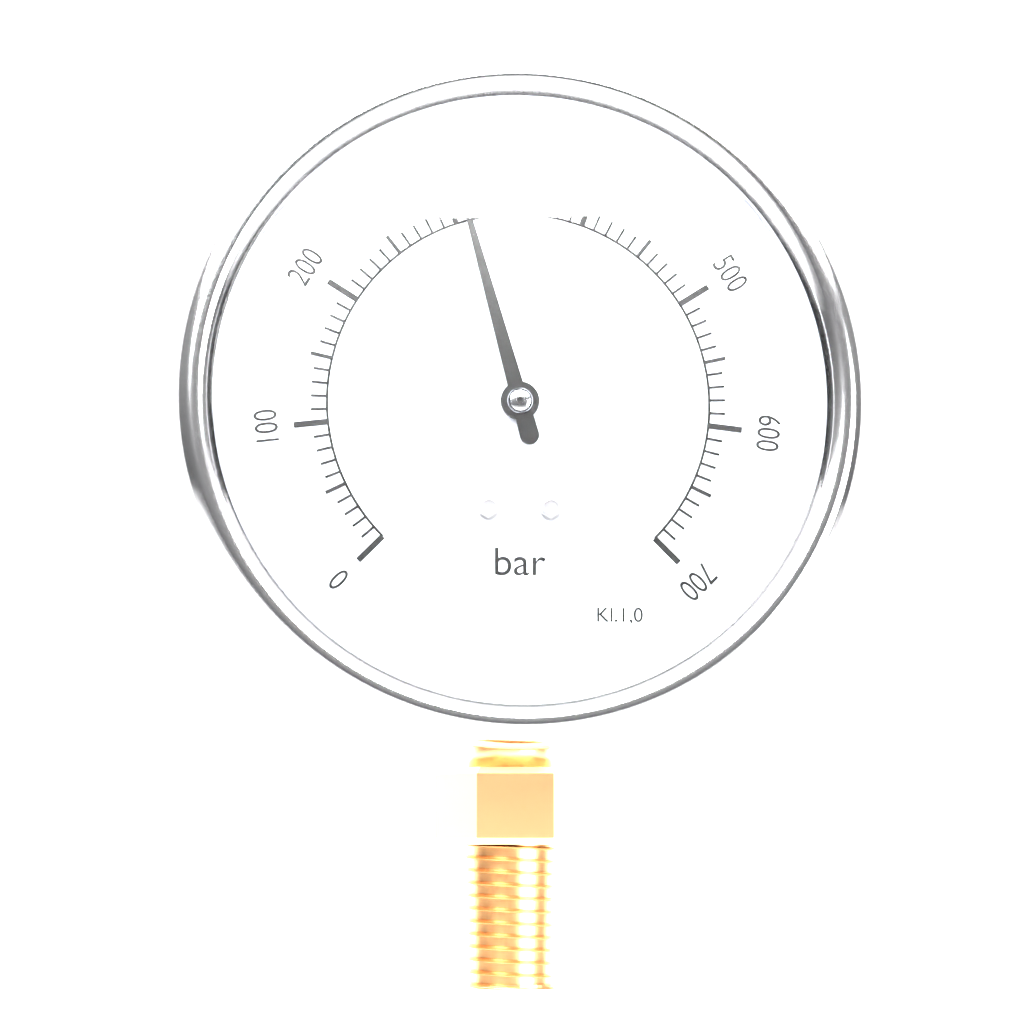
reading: 310 bar
